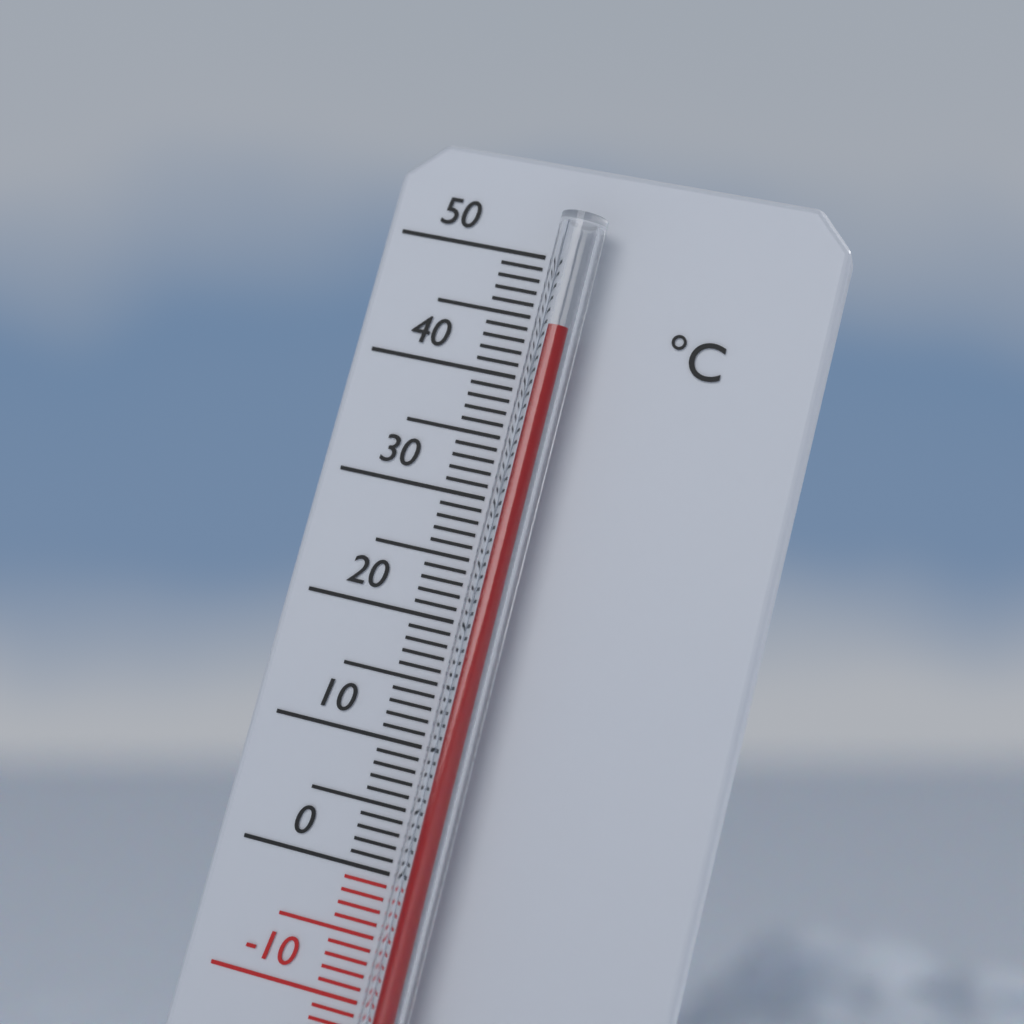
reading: 44 °C
